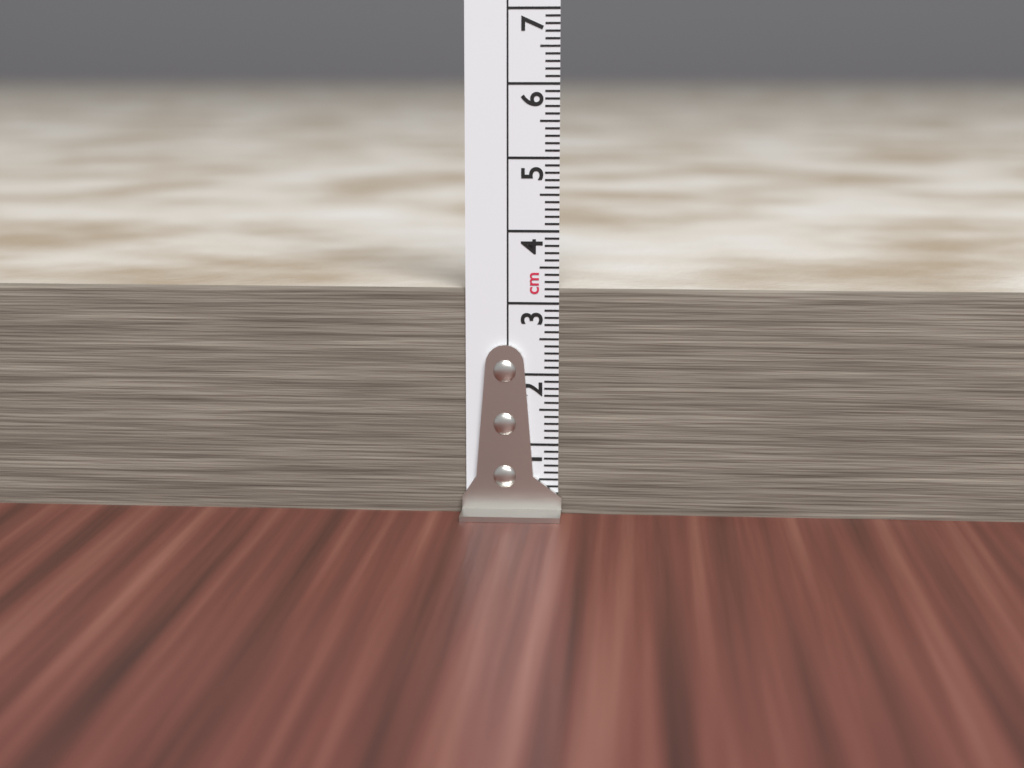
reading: 3.2 cm
